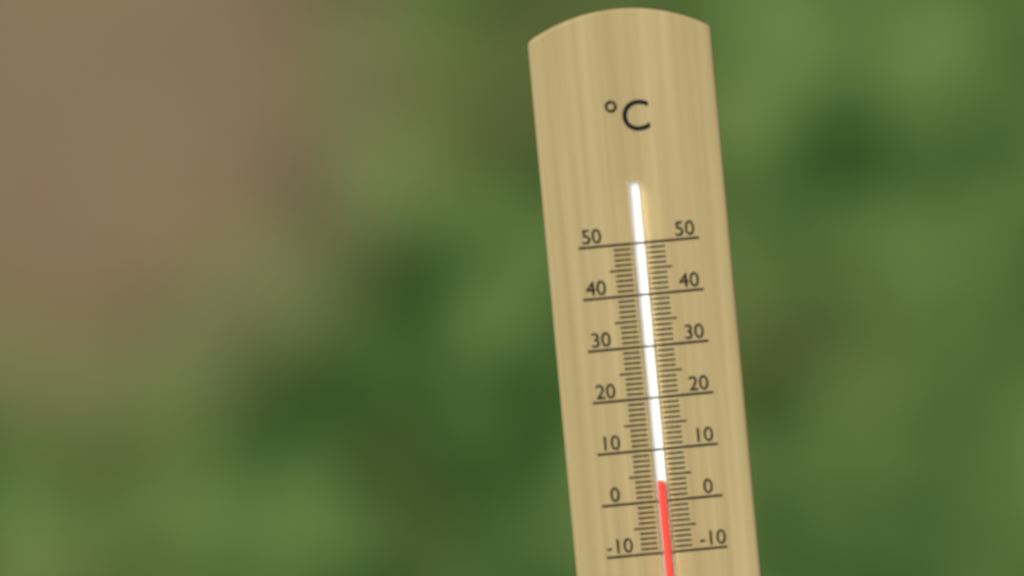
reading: 4 °C
